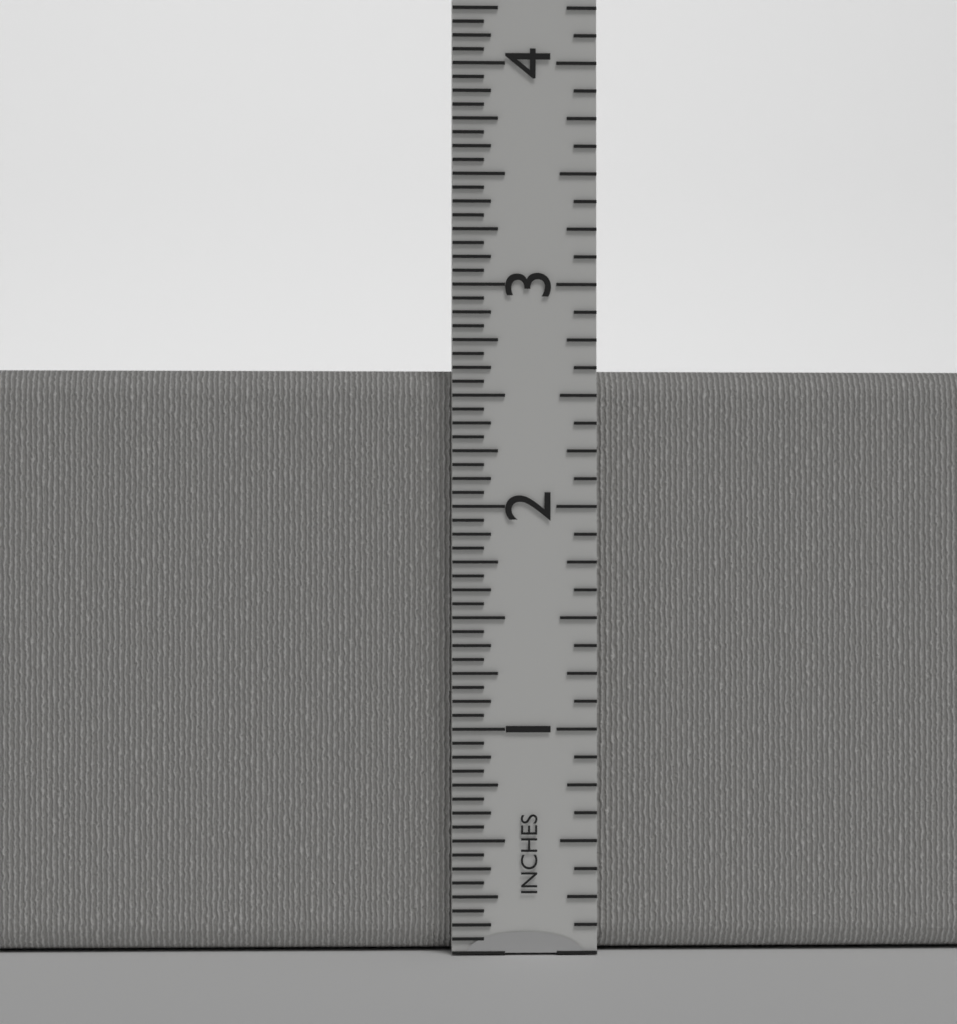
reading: 2.6250 in
